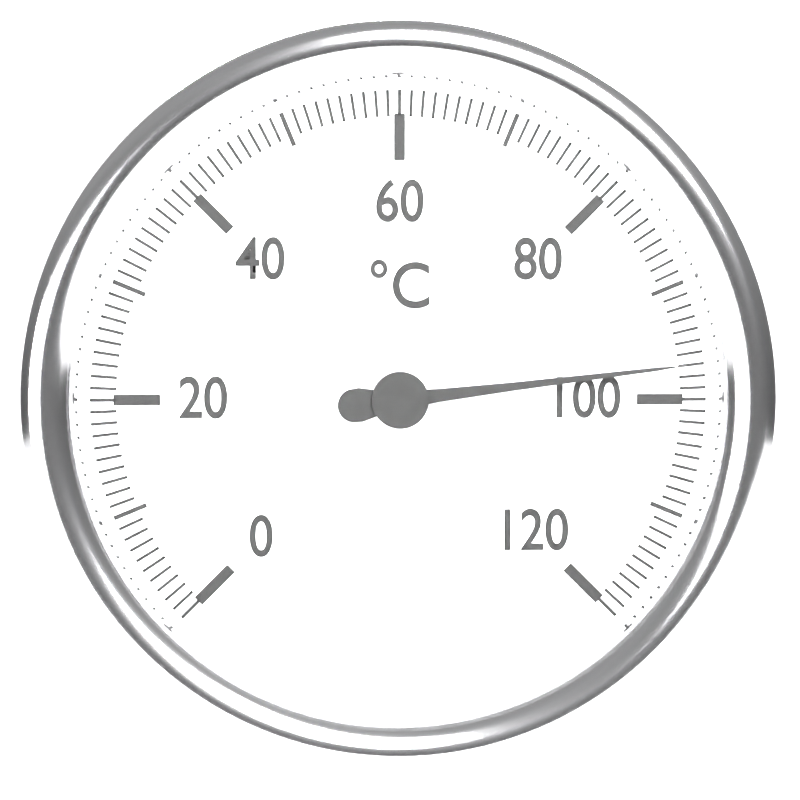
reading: 97 °C
